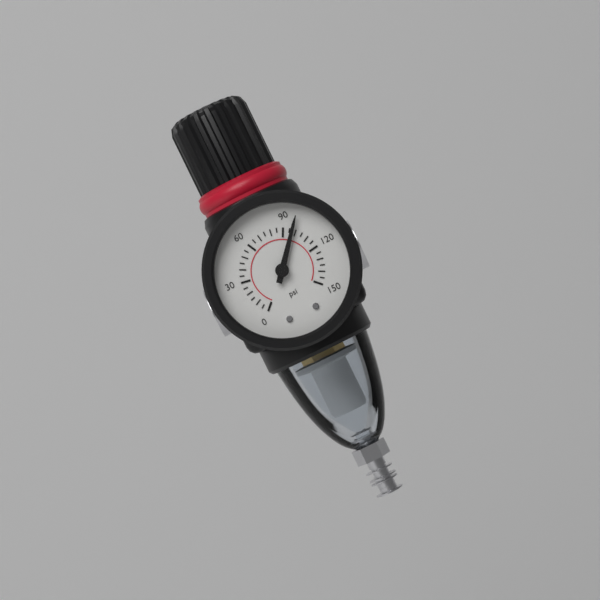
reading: 97 psi
